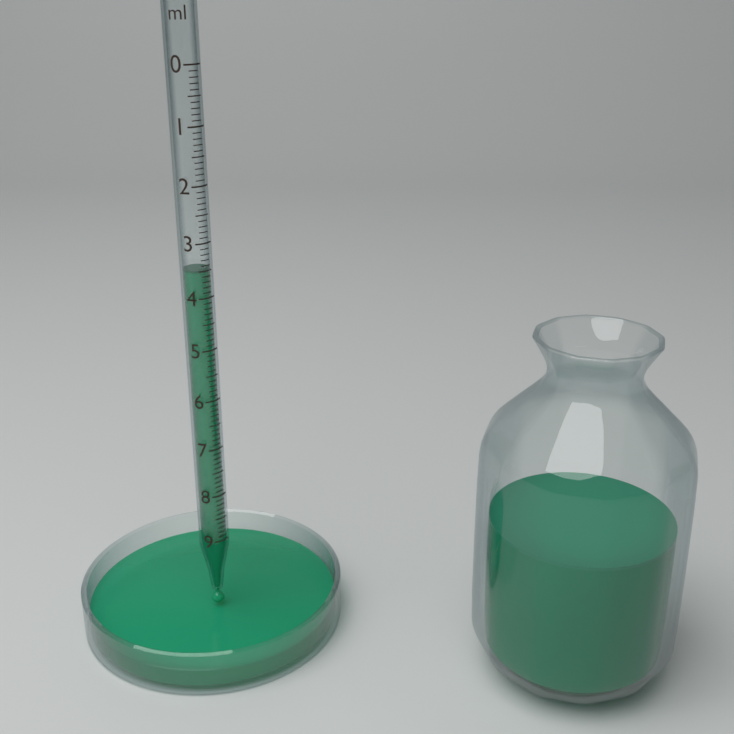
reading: 3.5 ml
